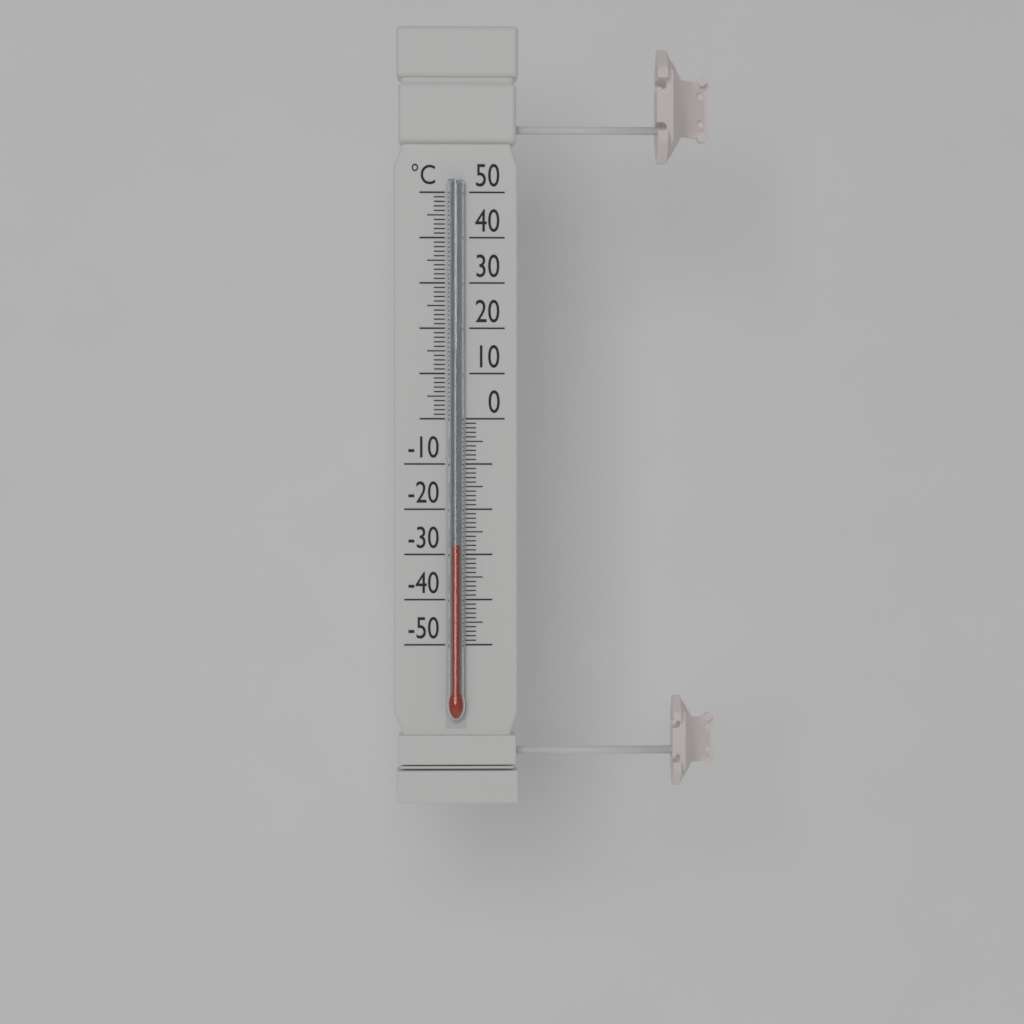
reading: -28 °C
